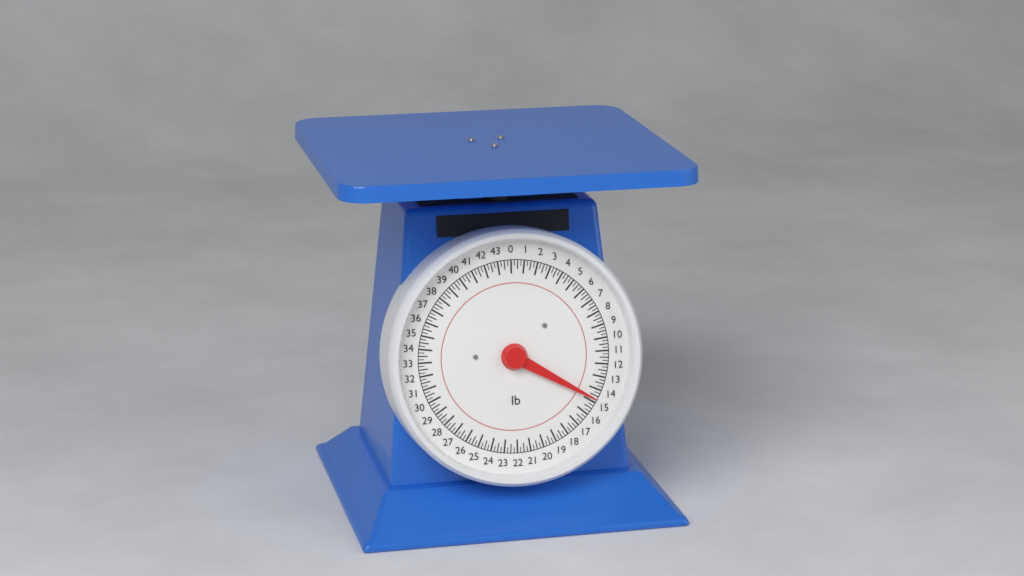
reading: 14.75 lb
